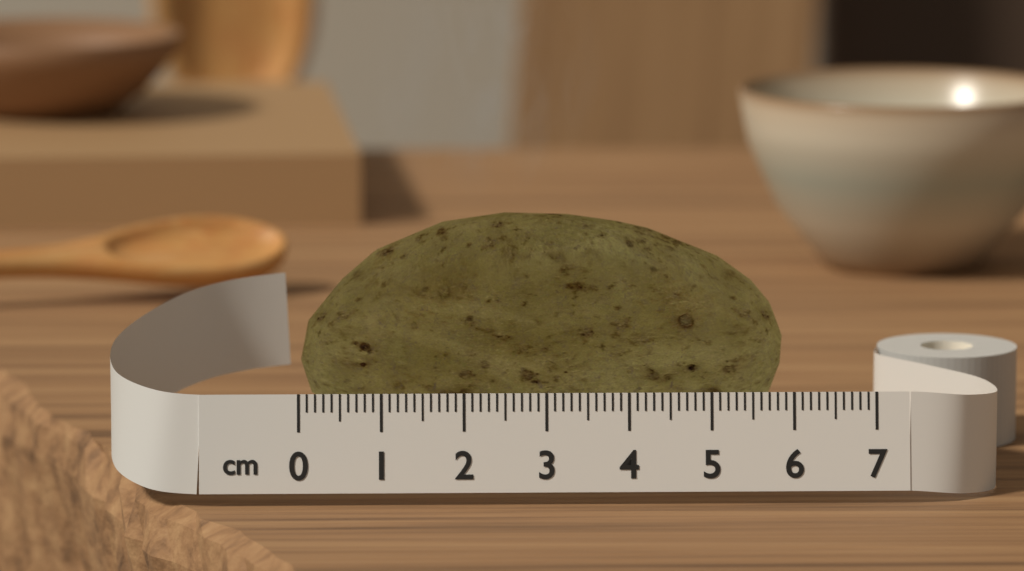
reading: 6.0 cm
